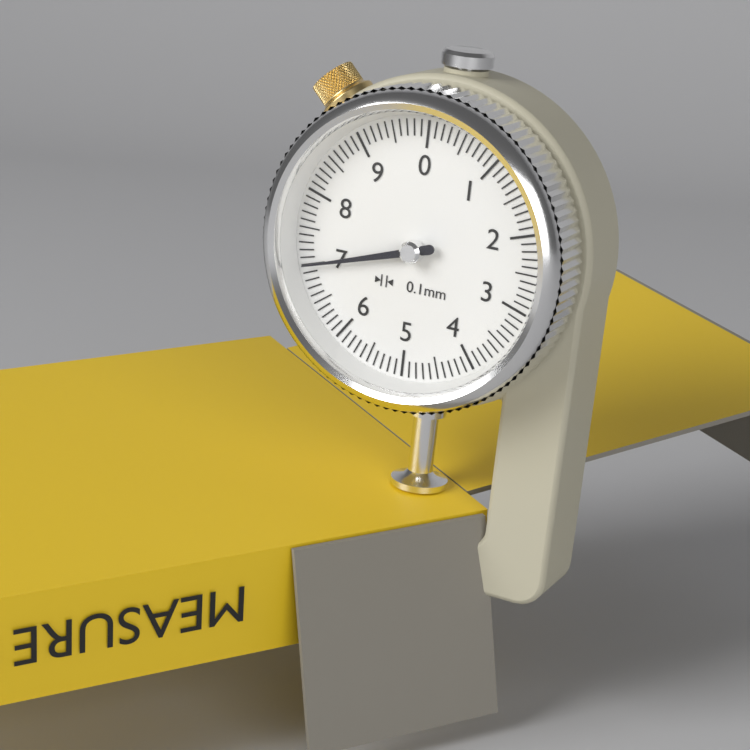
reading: 7.0 mm
